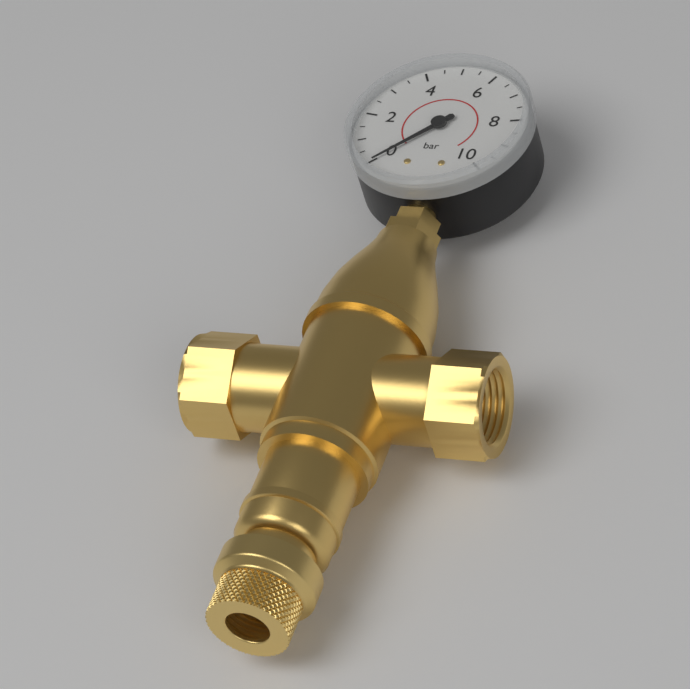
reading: 0.0 bar
